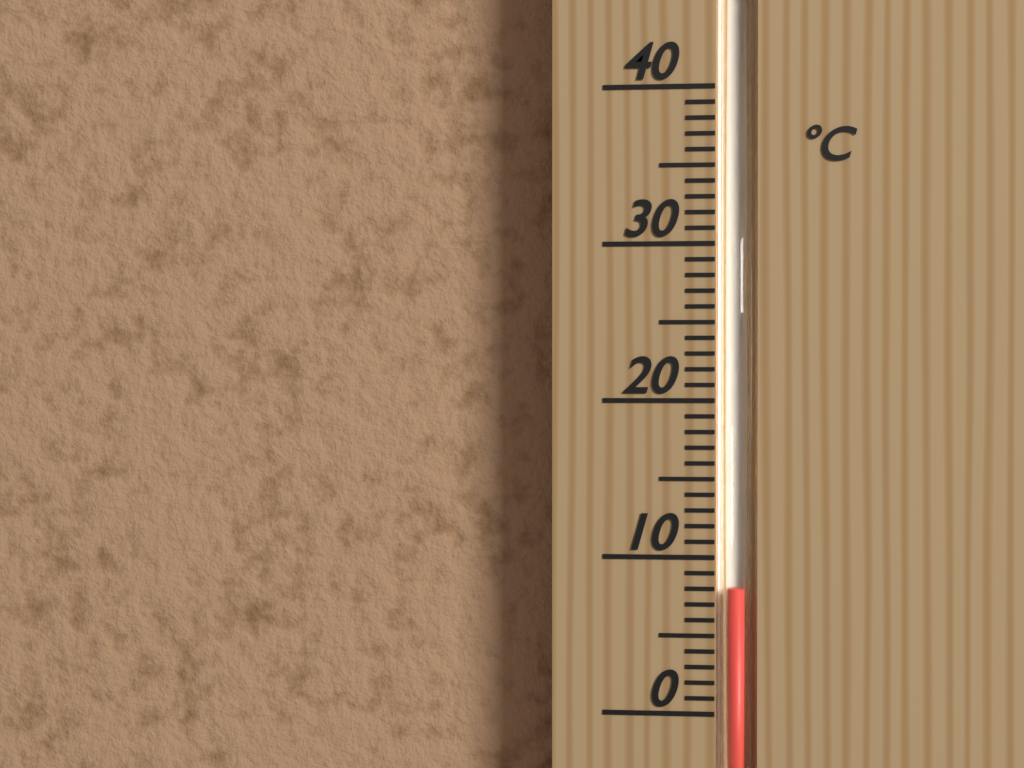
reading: 8 °C
